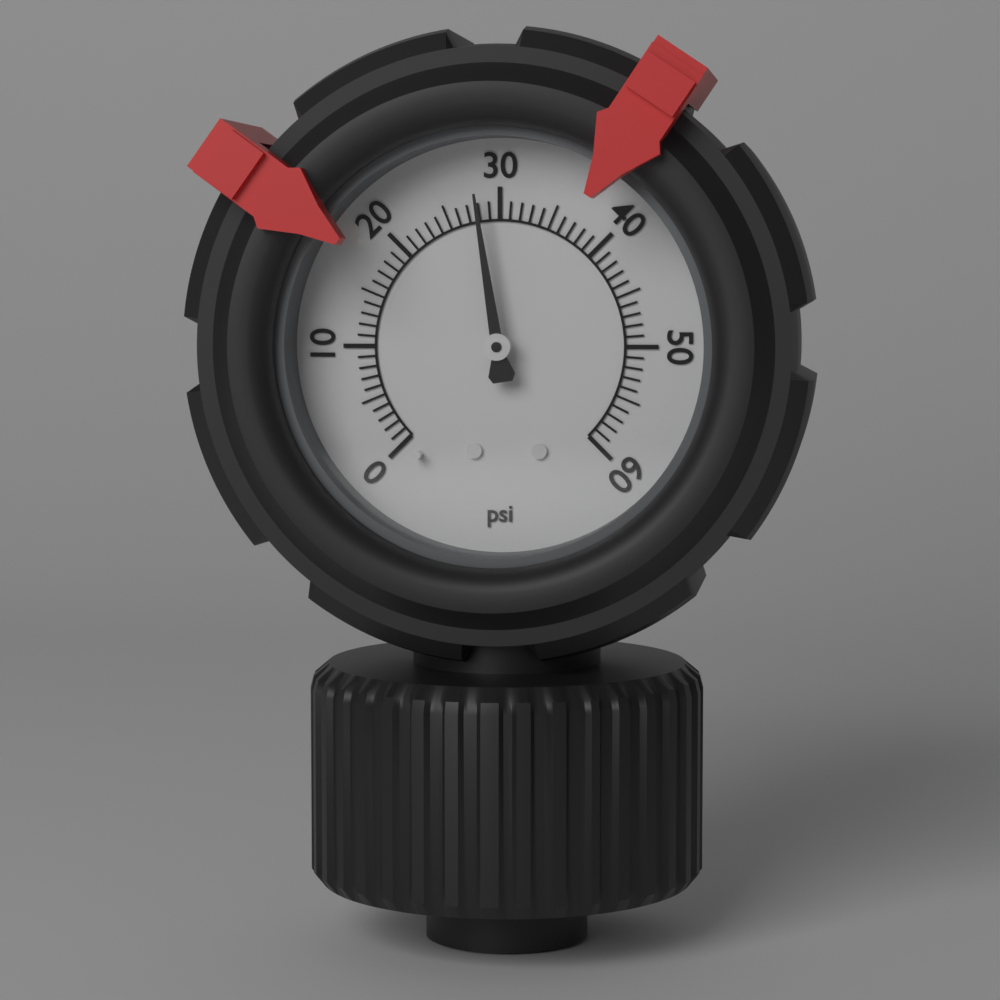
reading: 28 psi
